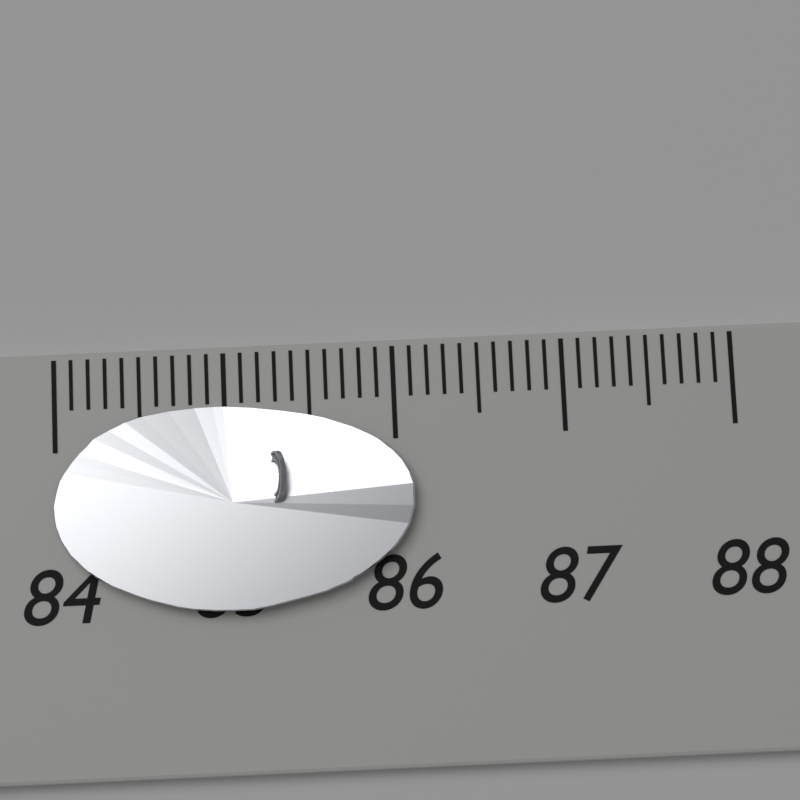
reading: 86.1 (no unit)
